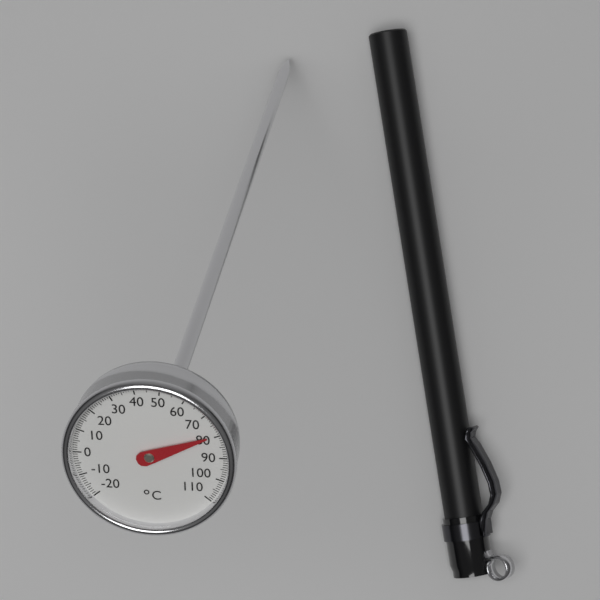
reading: 79 °C
